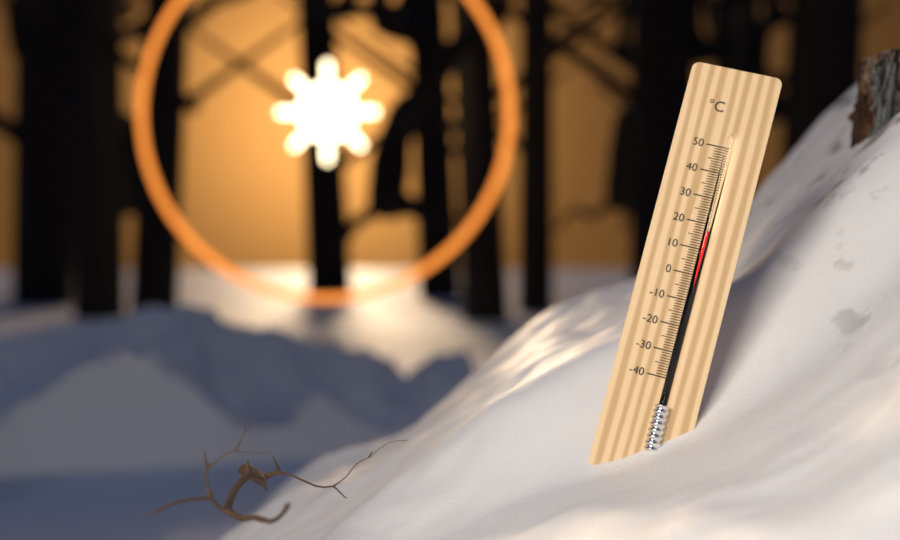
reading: 17 °C
